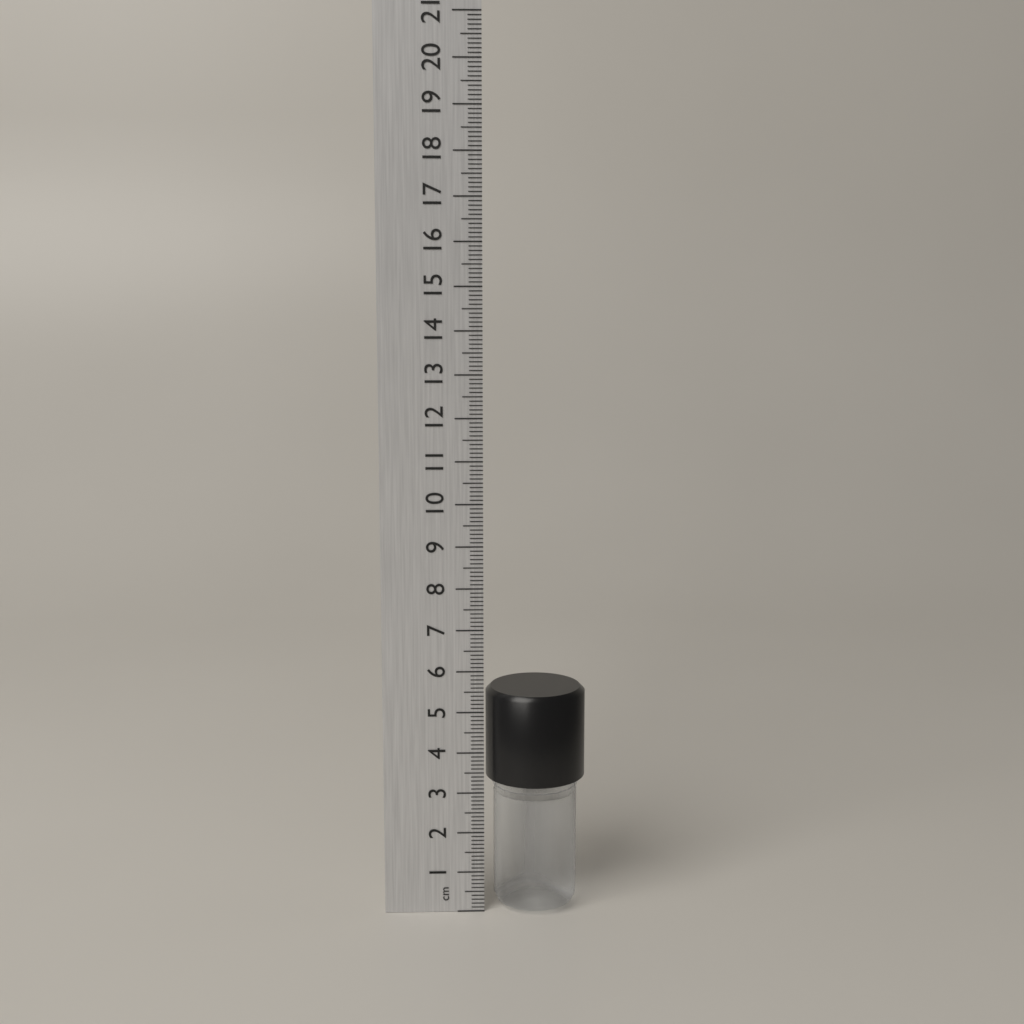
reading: 5.5 cm
